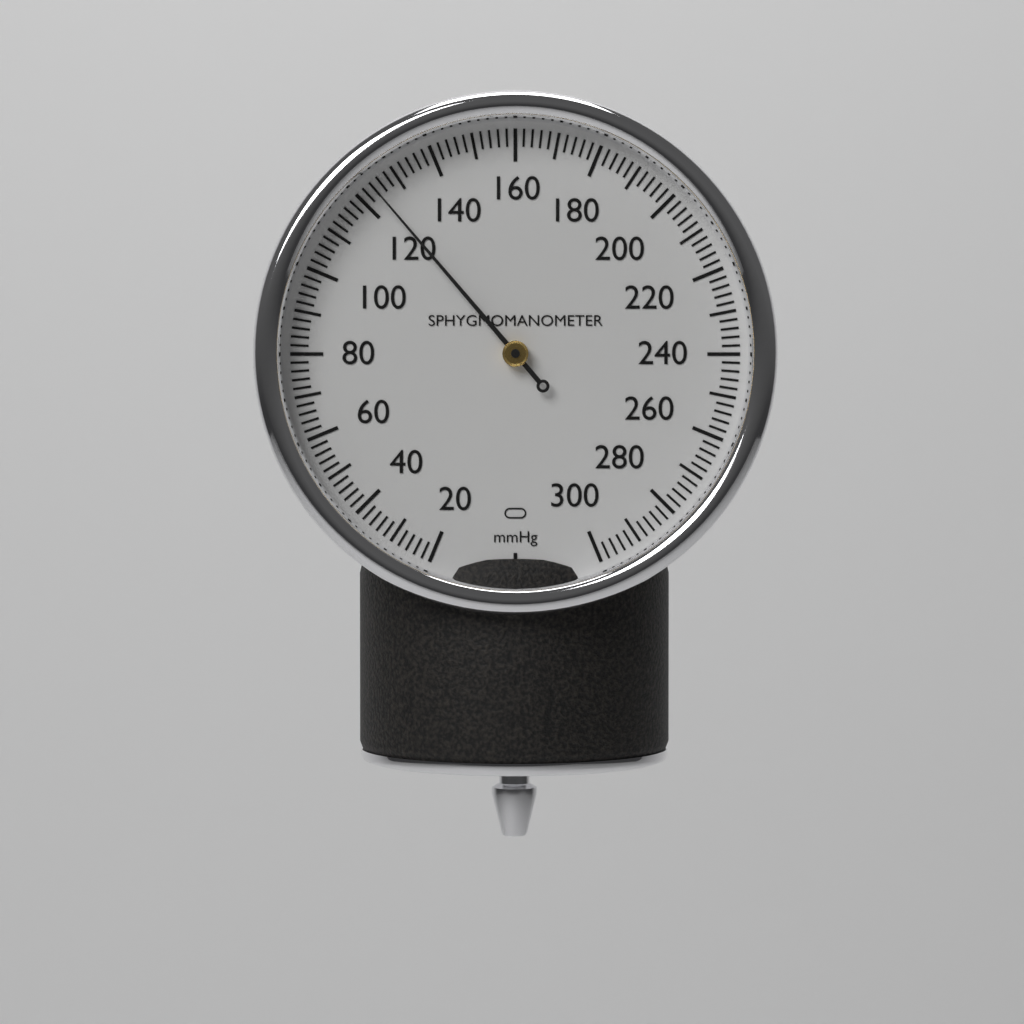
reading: 124 mmHg
